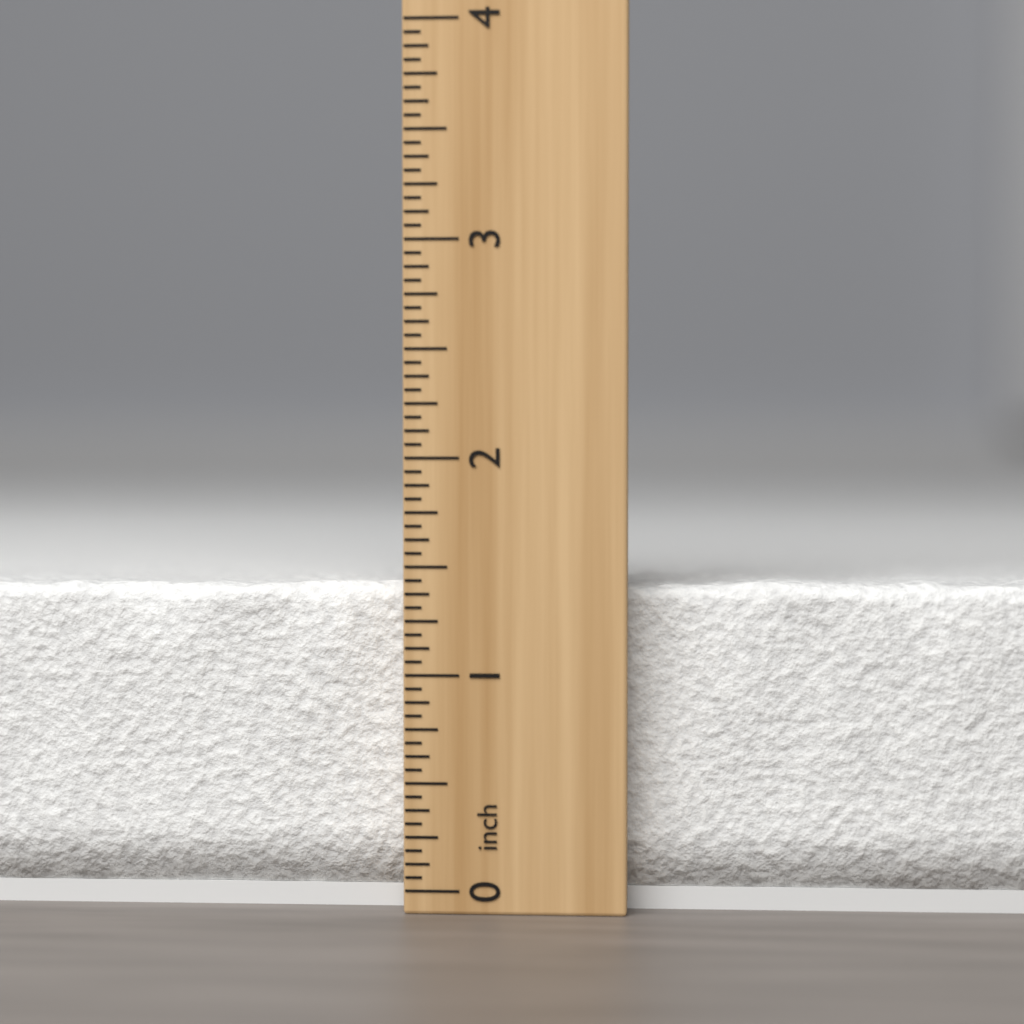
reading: 1.4375 inch
